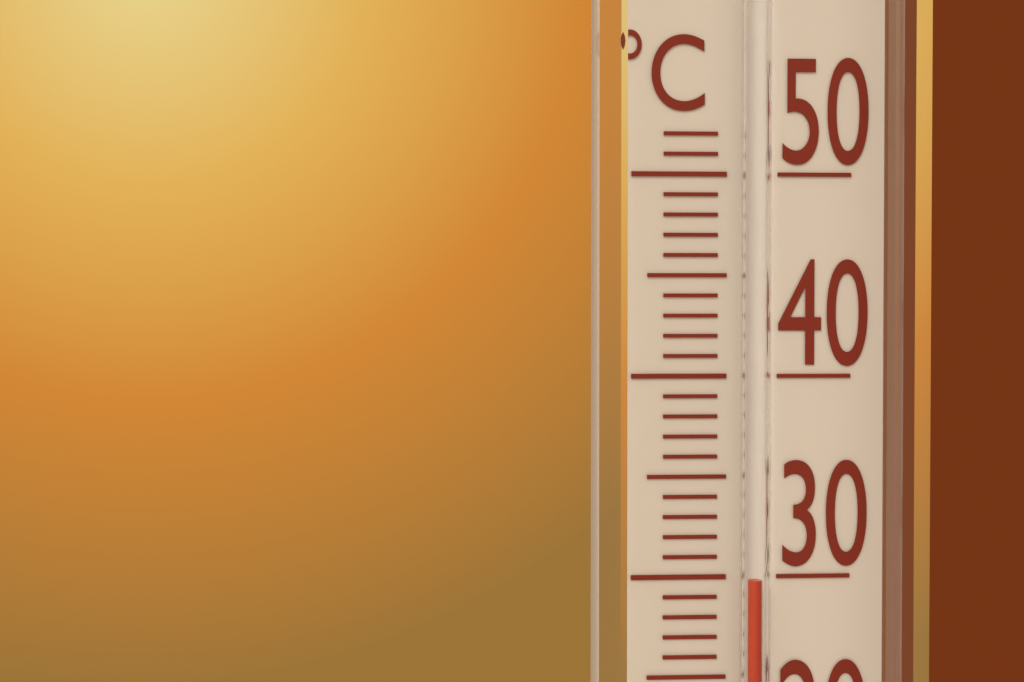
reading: 30 °C
